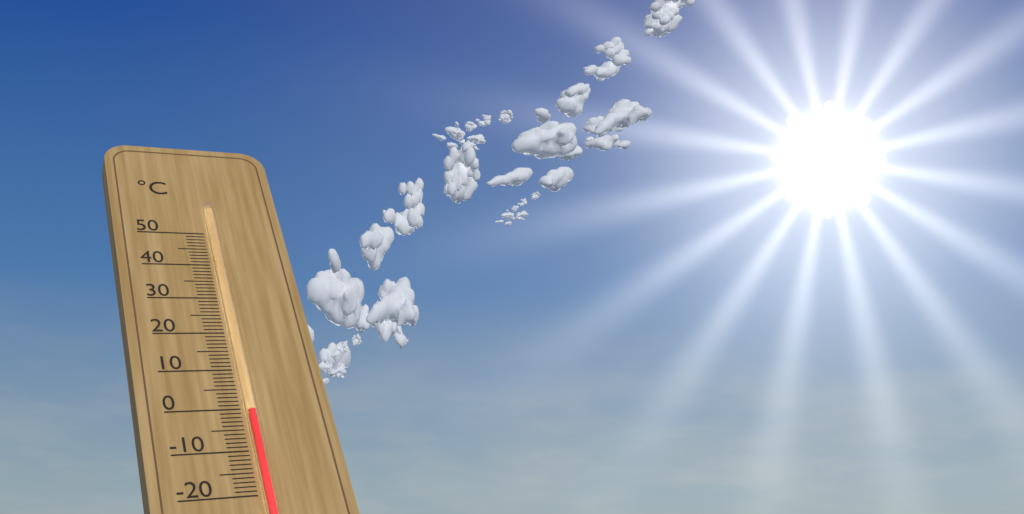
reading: -1 °C
